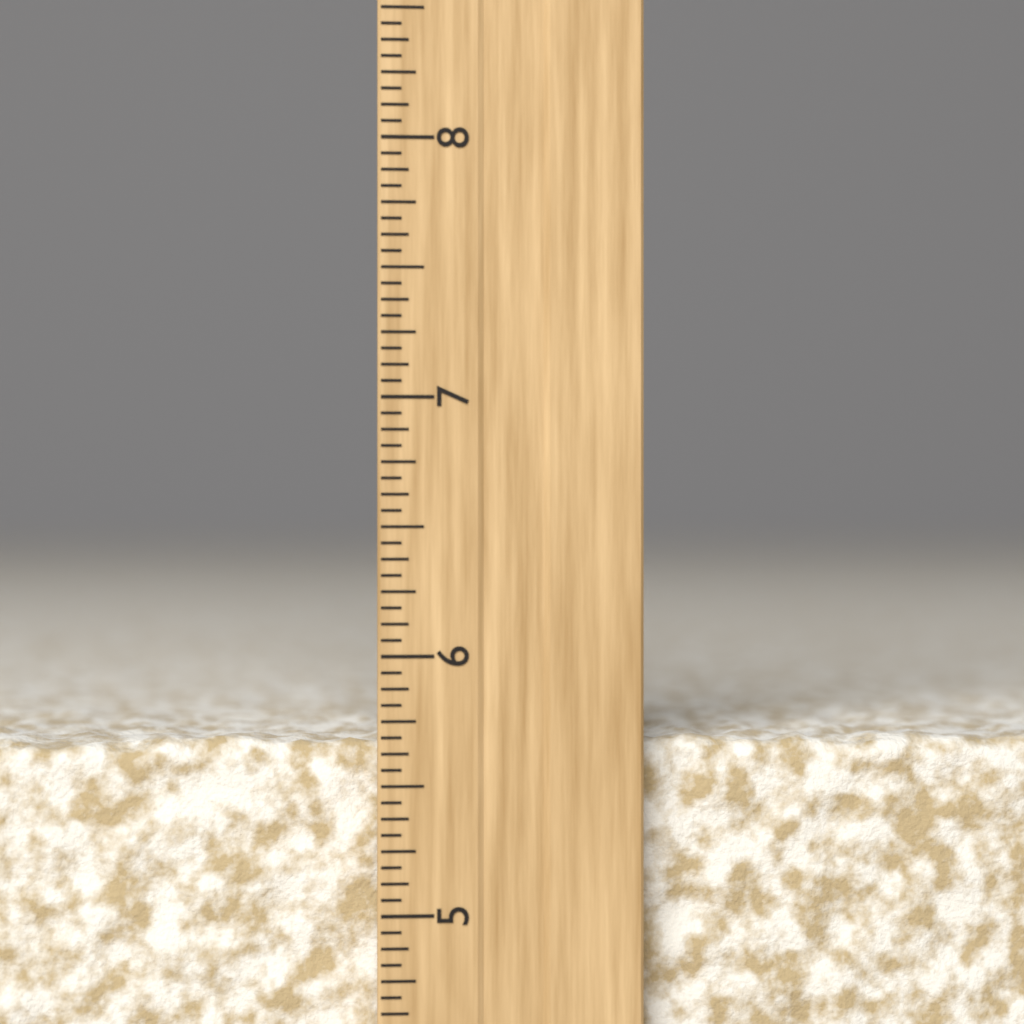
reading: 5.6875 inch
